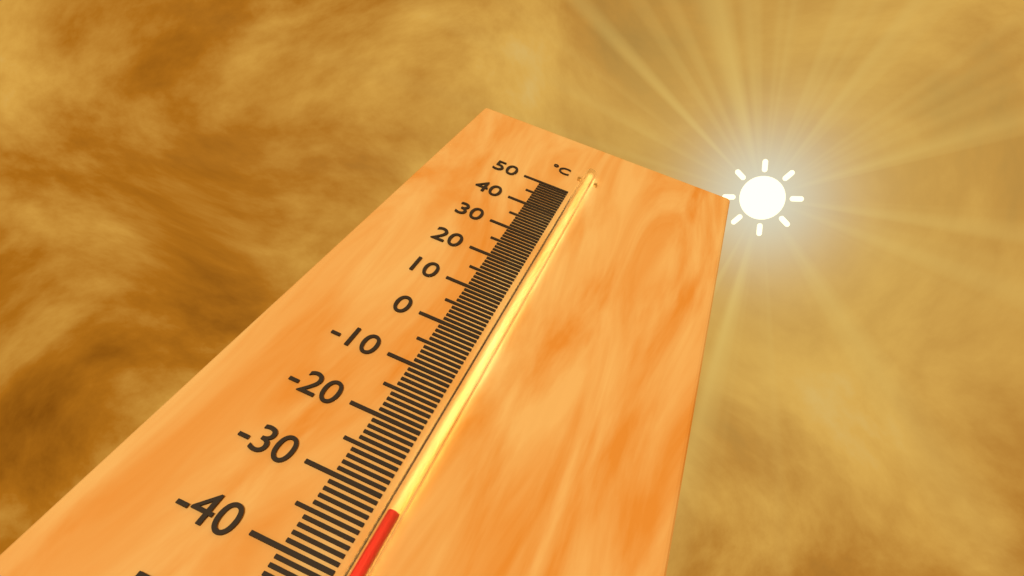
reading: -32 °C
